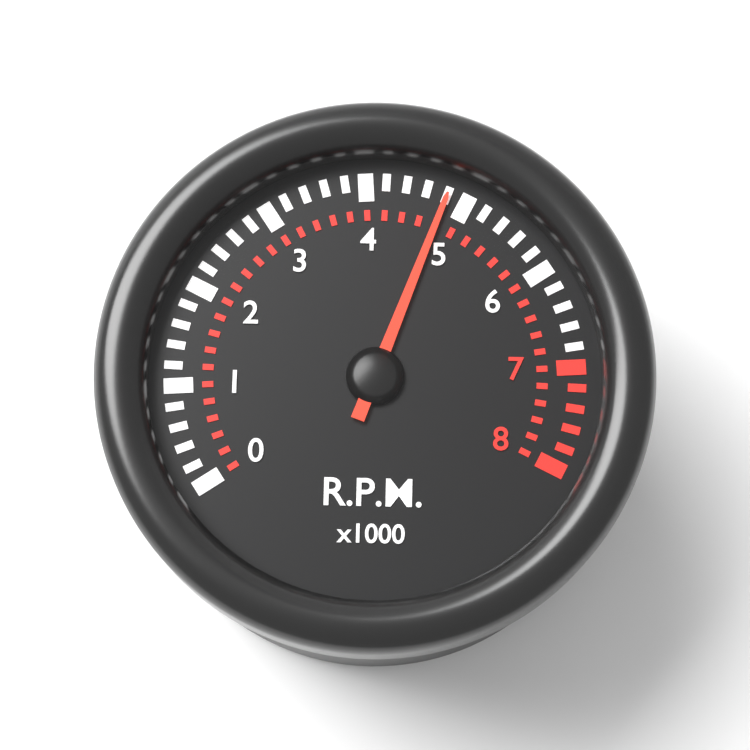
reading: 4.8 x1000 RPM
